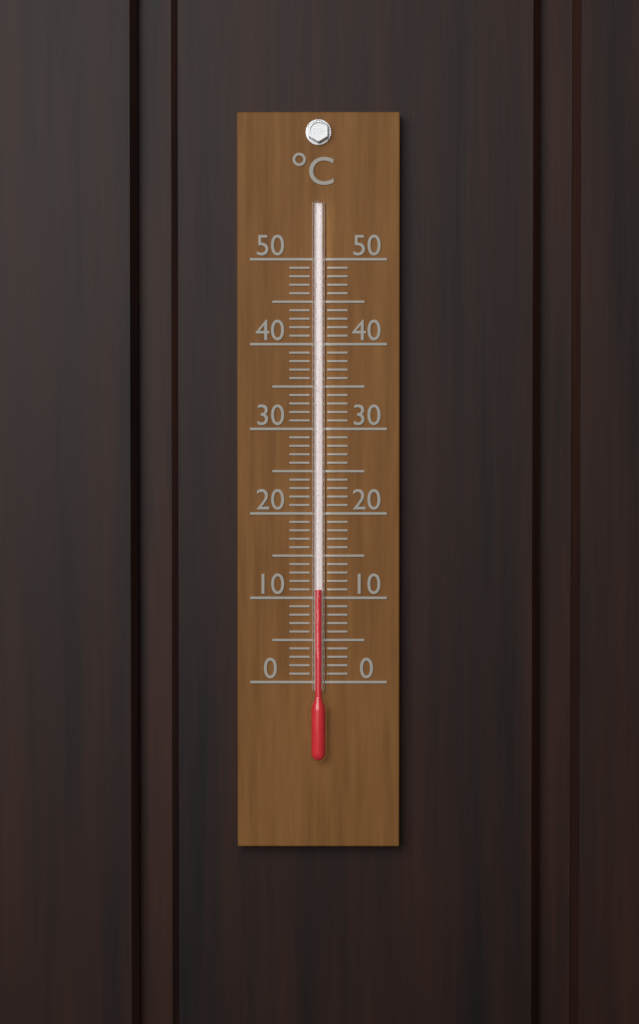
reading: 11 °C
